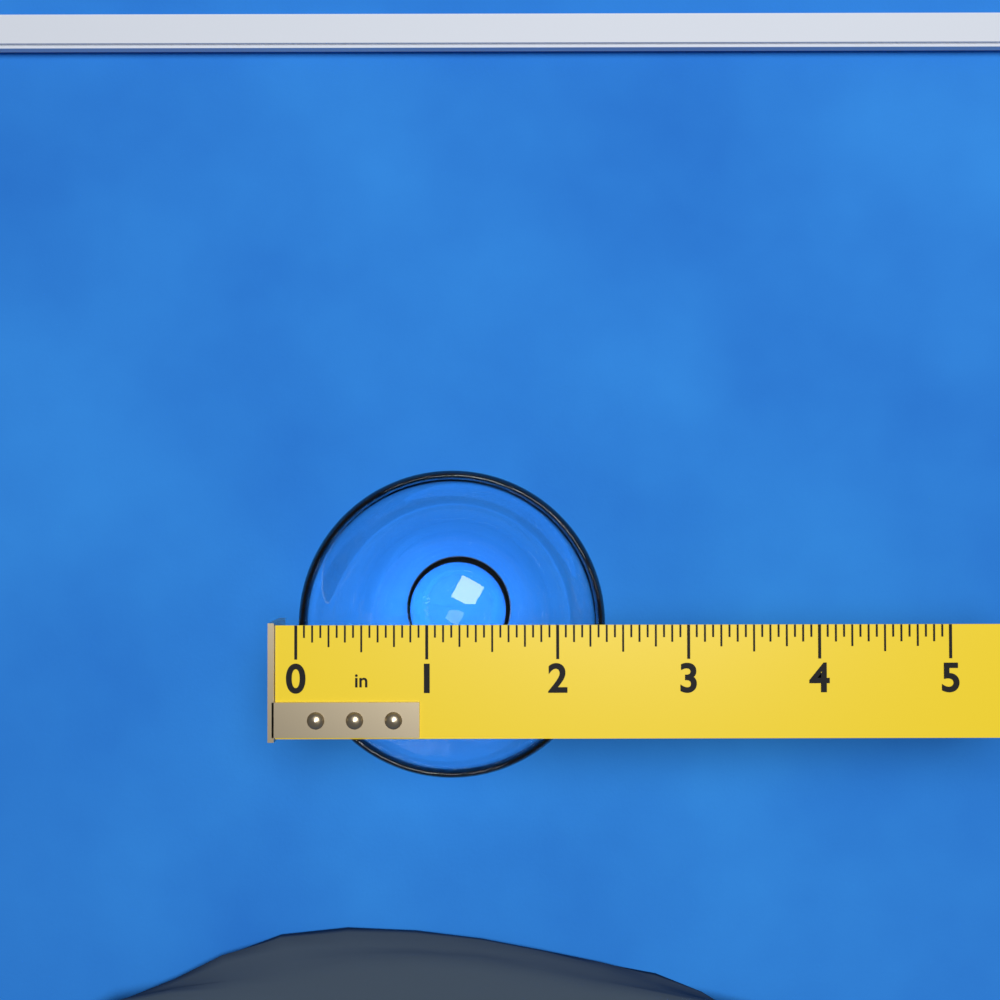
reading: 2.3750 in
